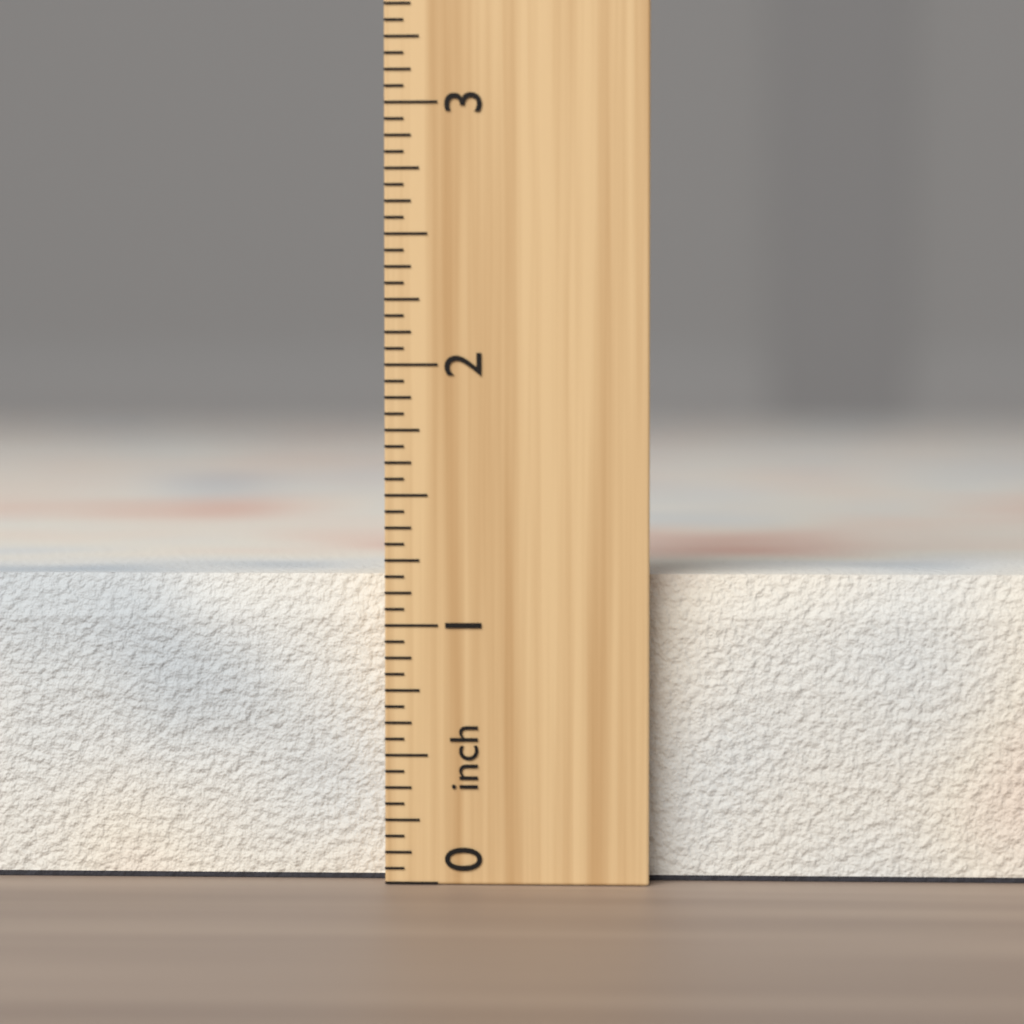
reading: 1.1875 inch
